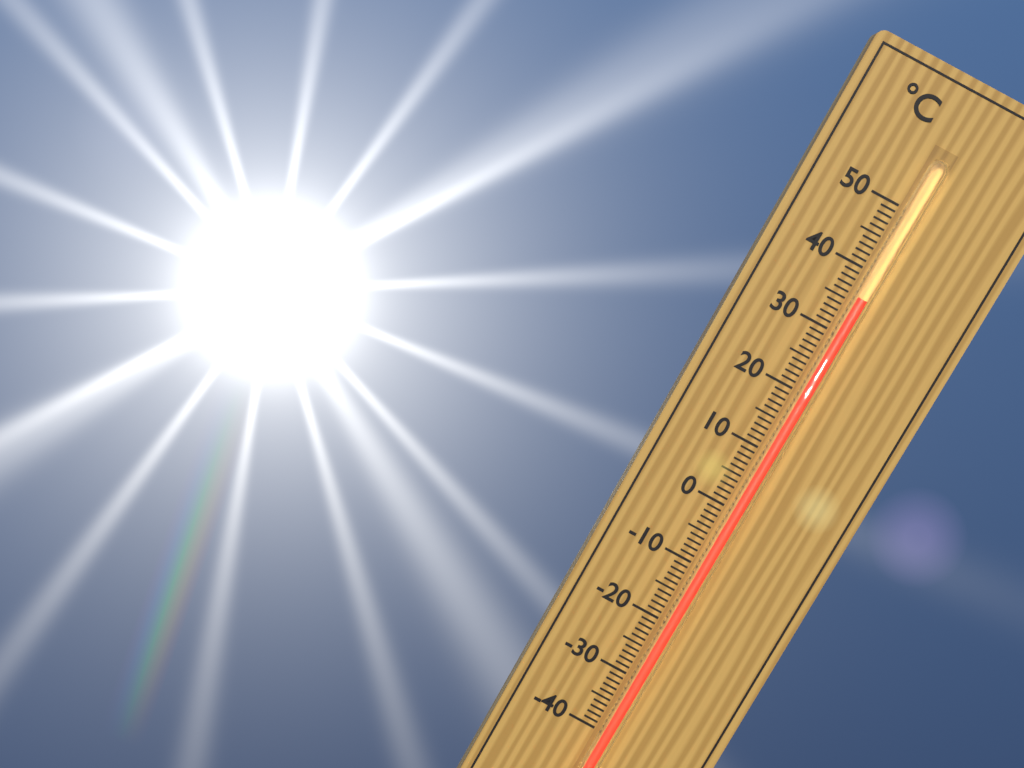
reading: 36 °C
